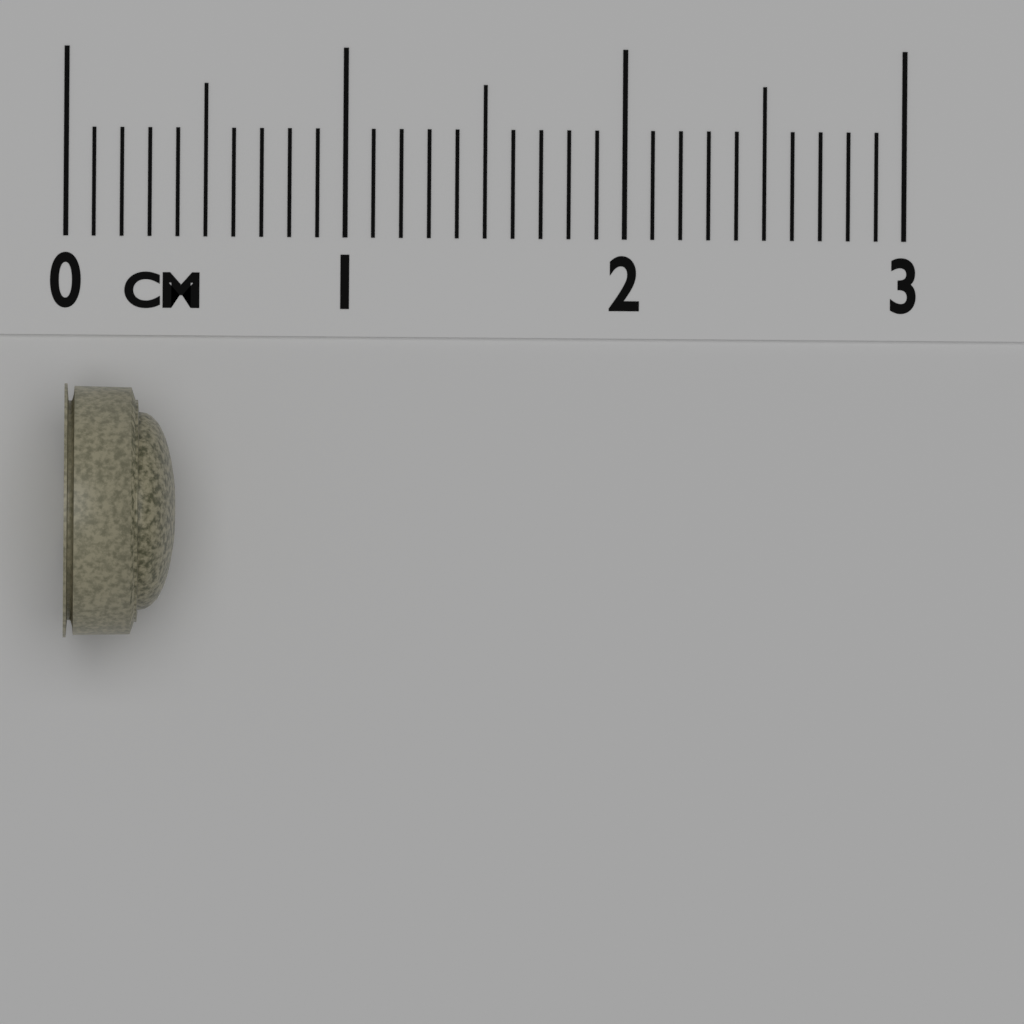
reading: 0.4 cm
